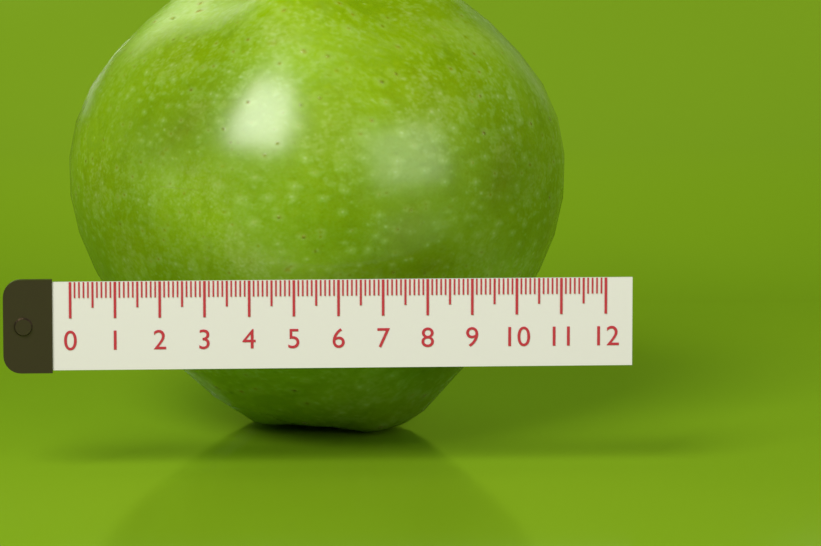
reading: 11.5 (no unit)
